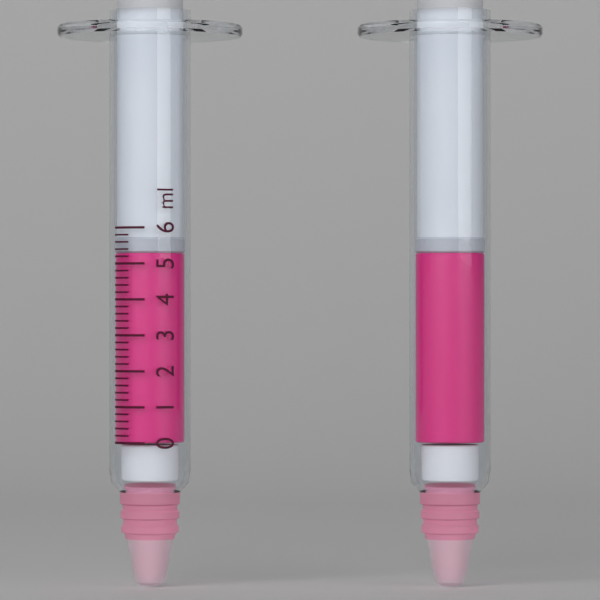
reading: 5.3 ml
